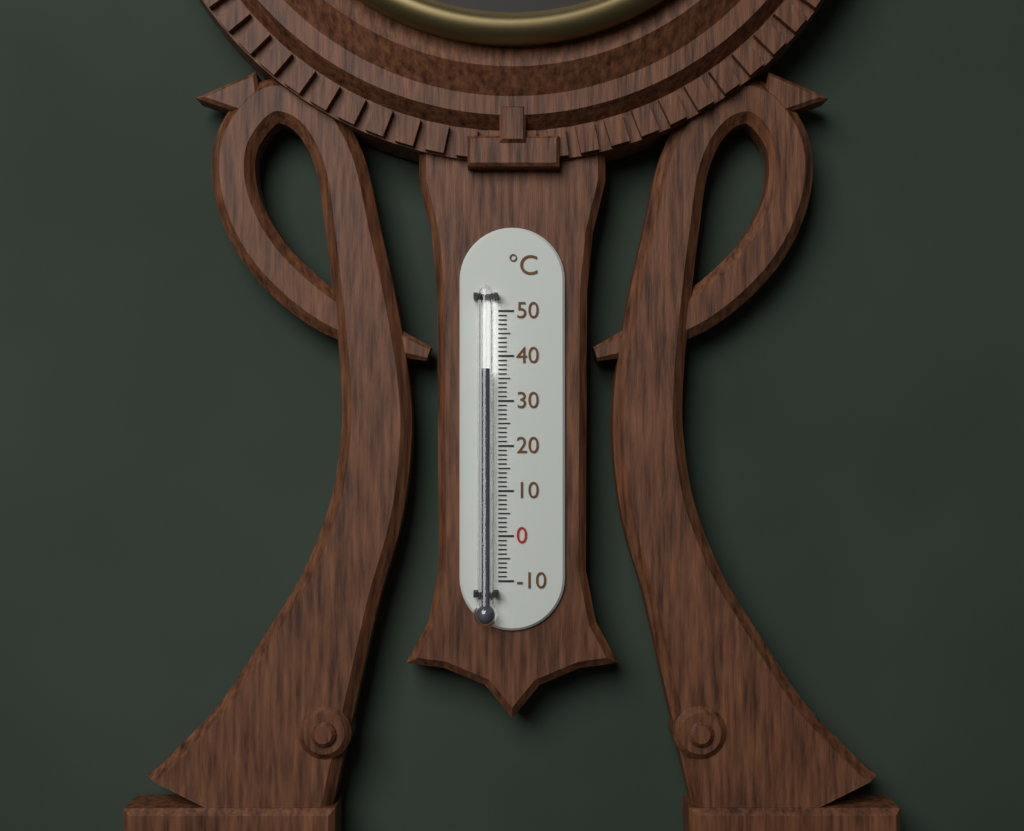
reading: 37 °C
